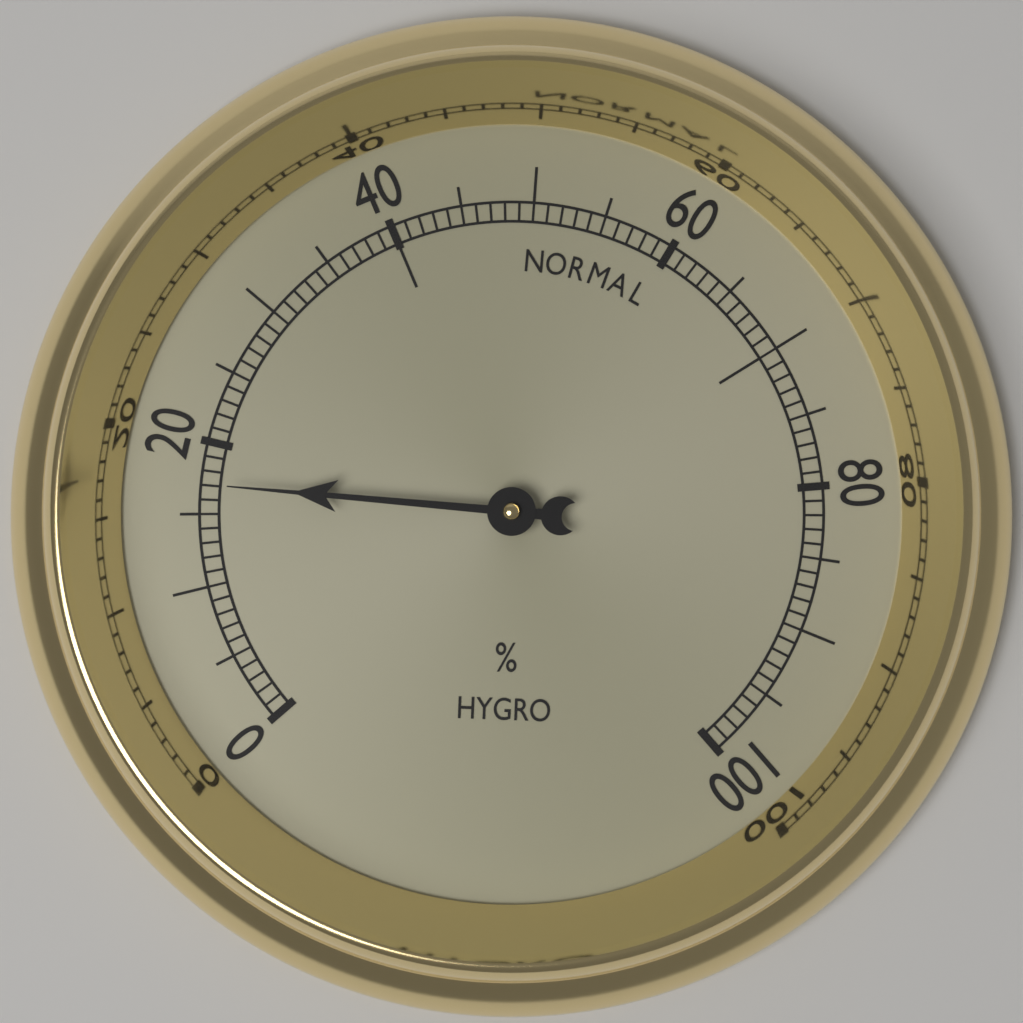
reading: 17 %
